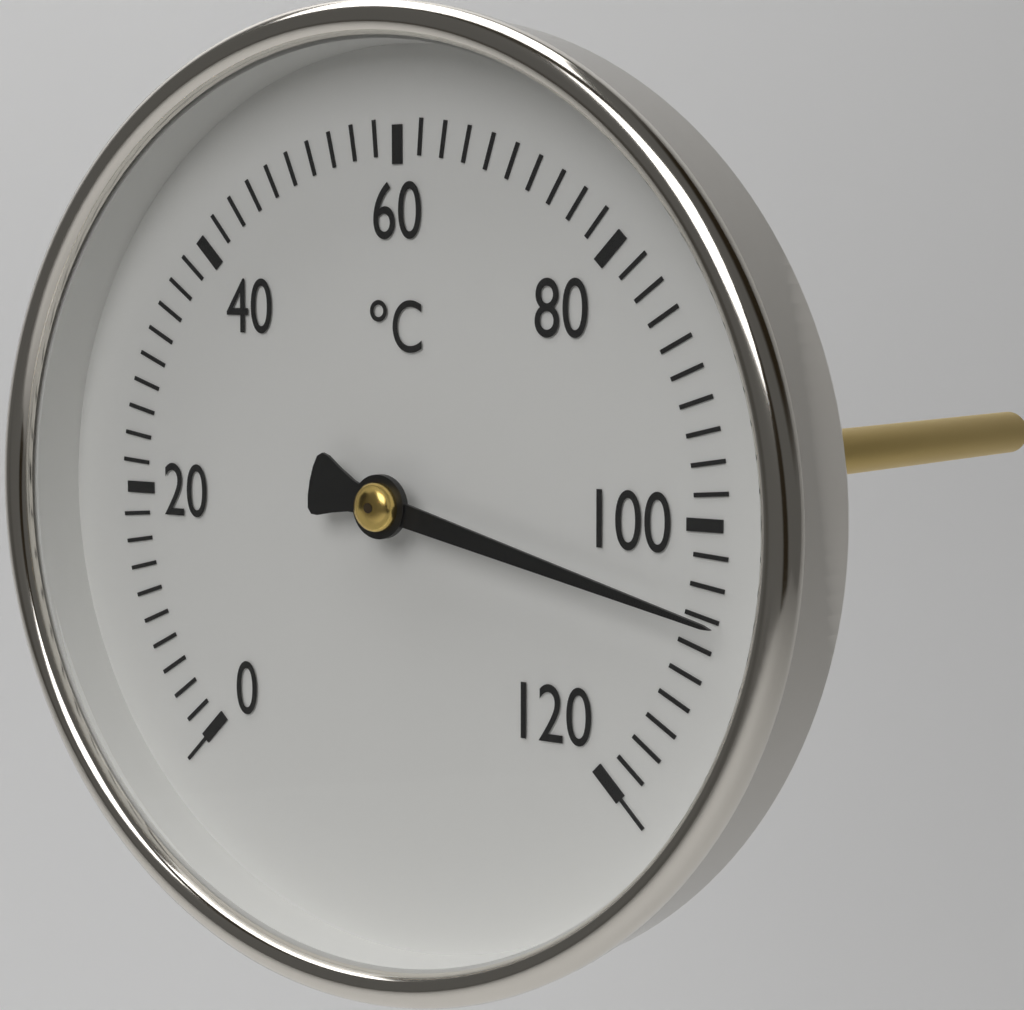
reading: 106 °C
